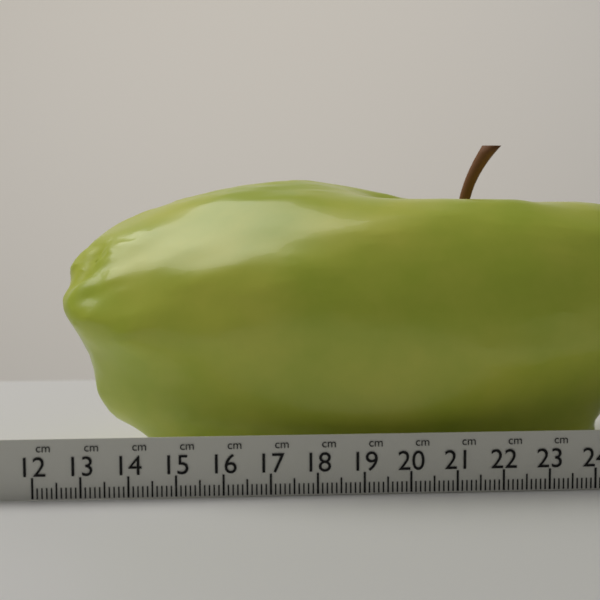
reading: 12.4 cm
